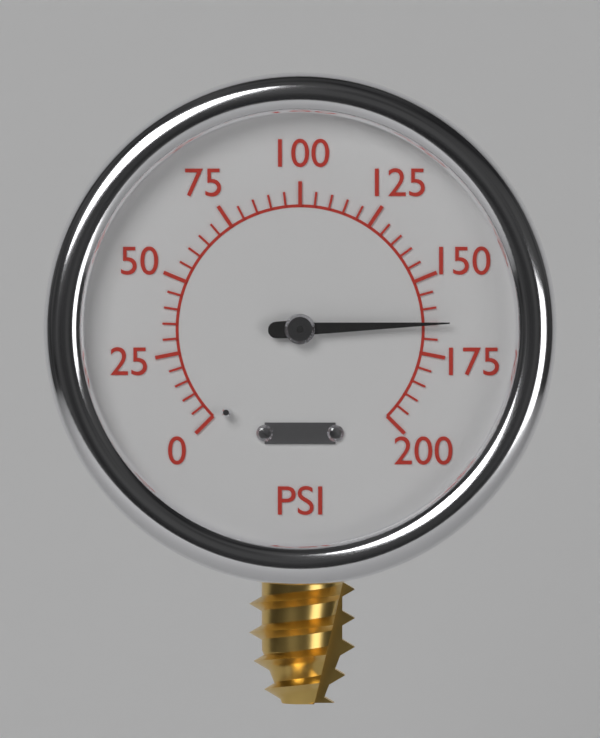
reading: 165 psi
